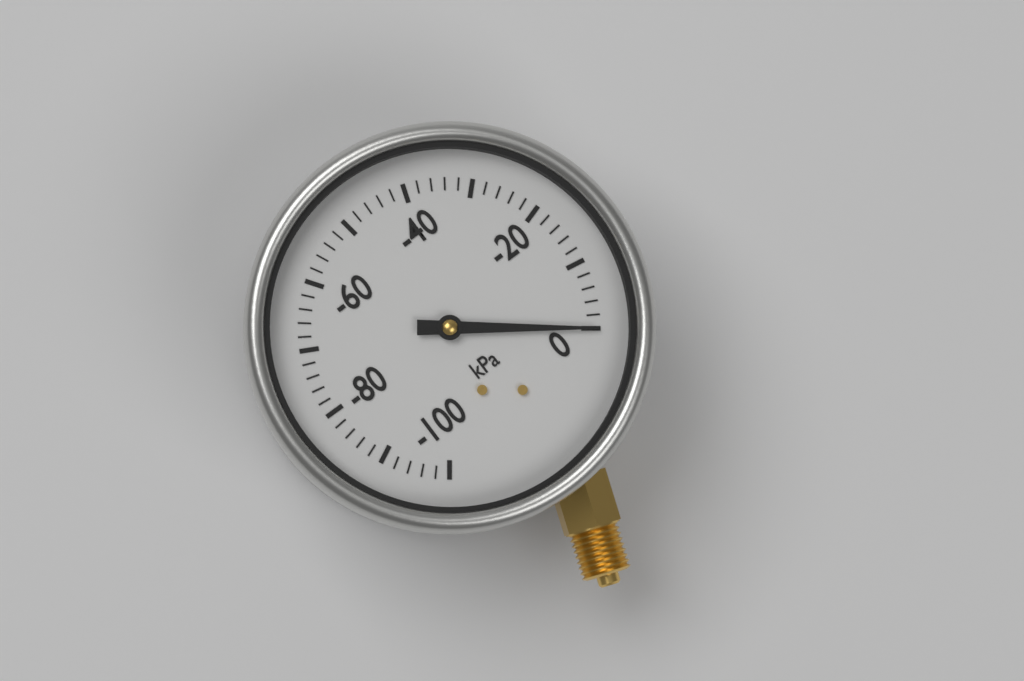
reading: 0 kPa
